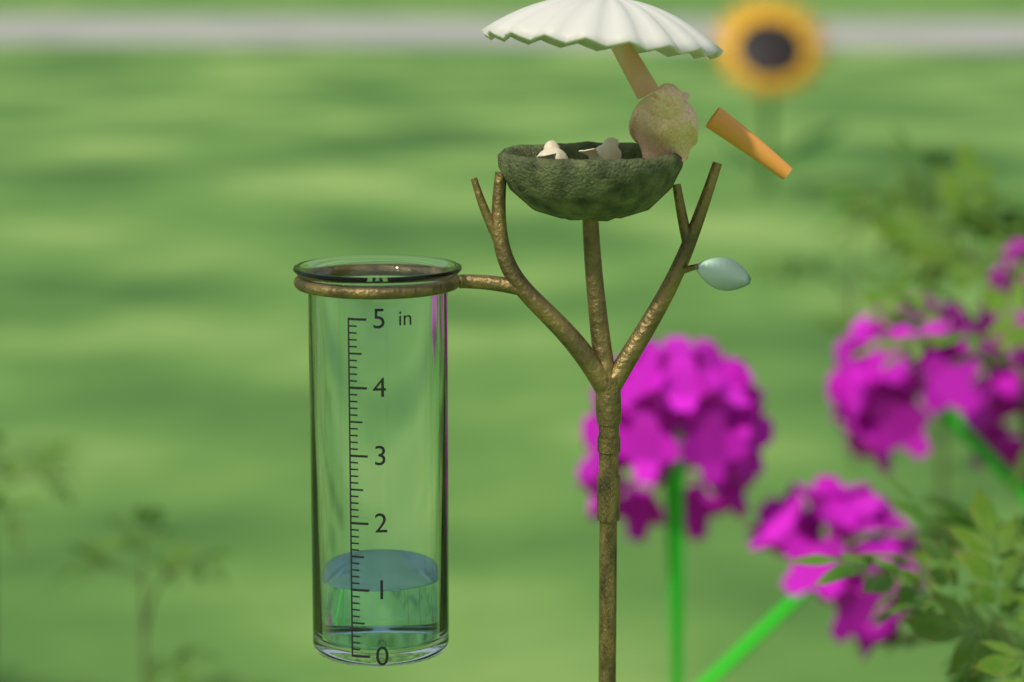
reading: 1.0 in
